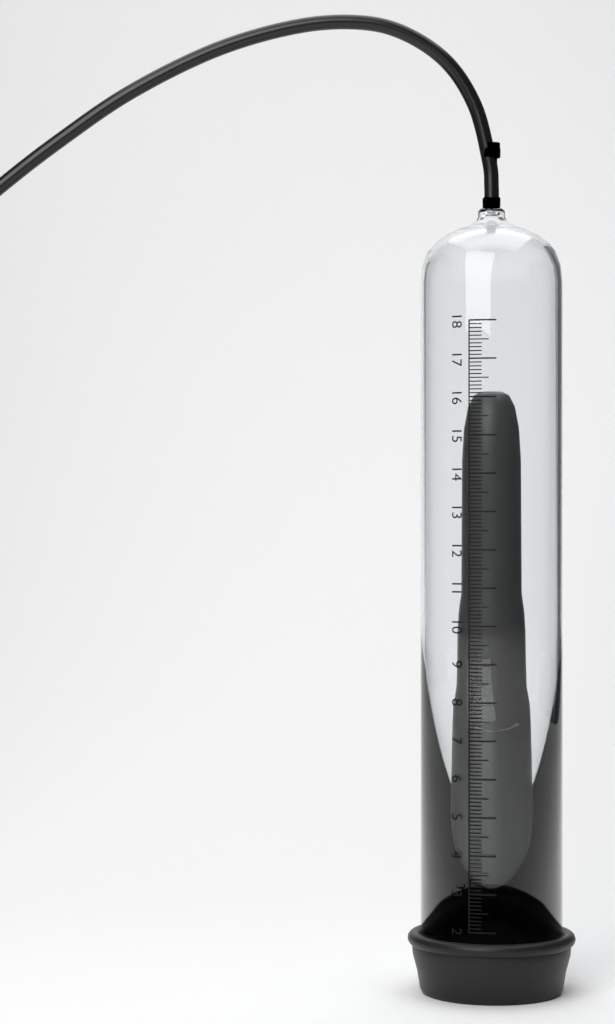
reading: 16.2 (no unit)
